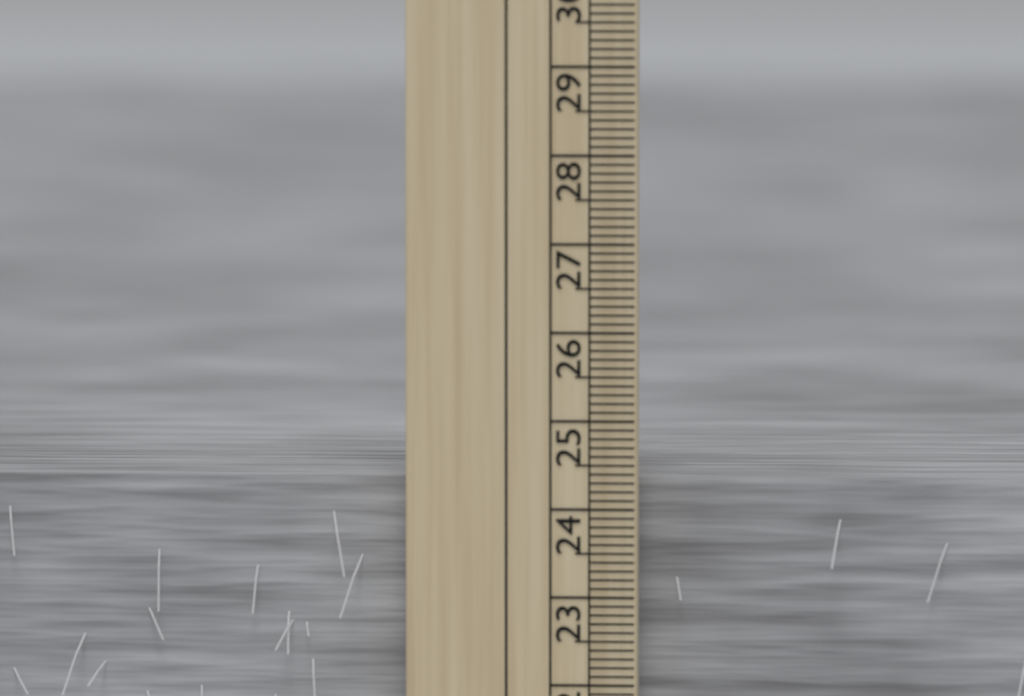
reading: 24.3 cm
